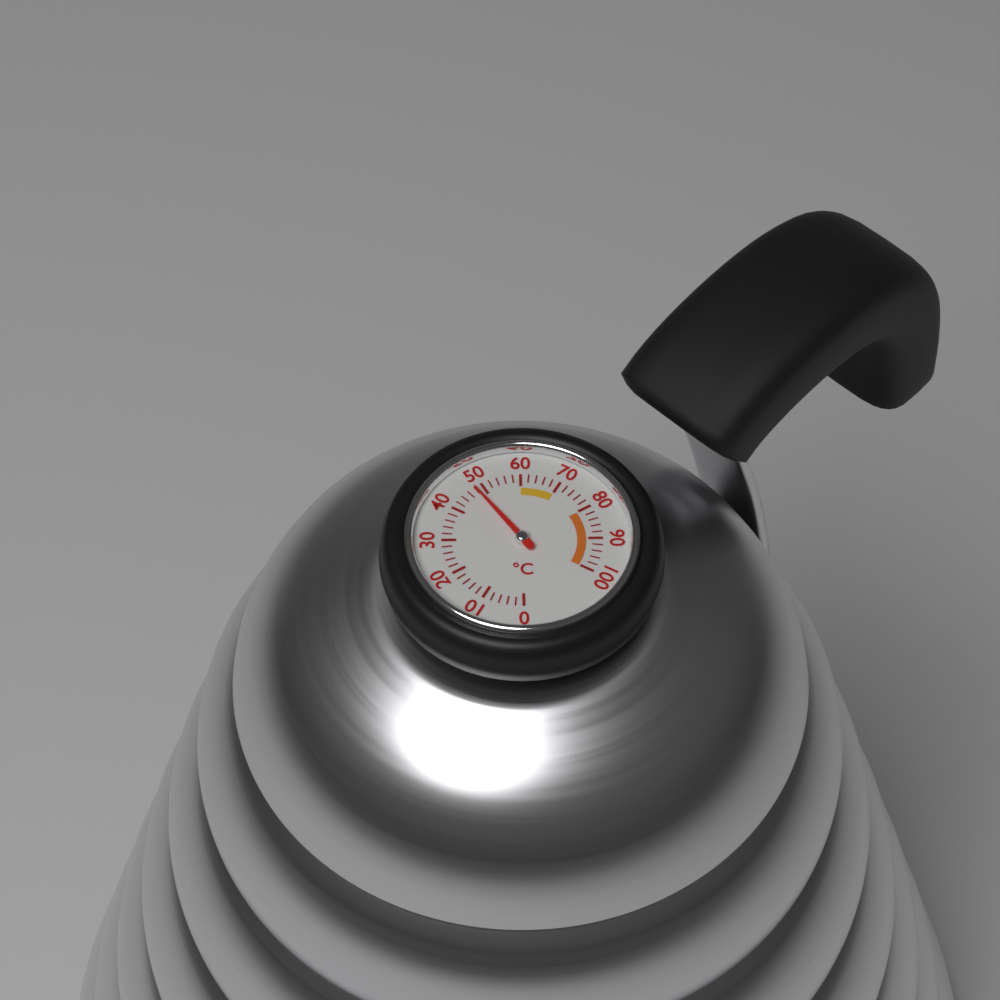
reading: 48 °C
